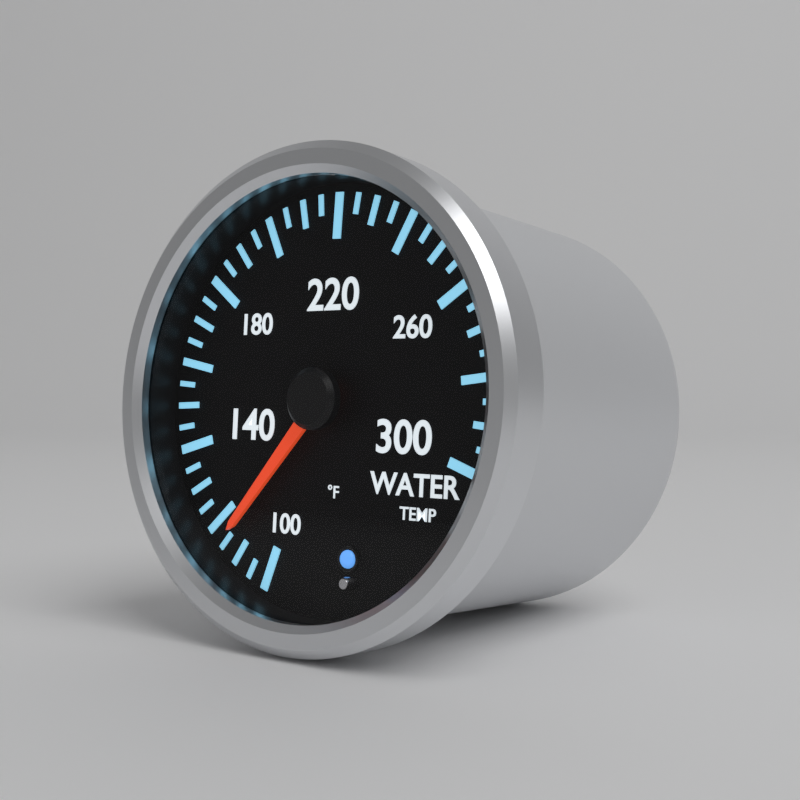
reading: 115 °F
